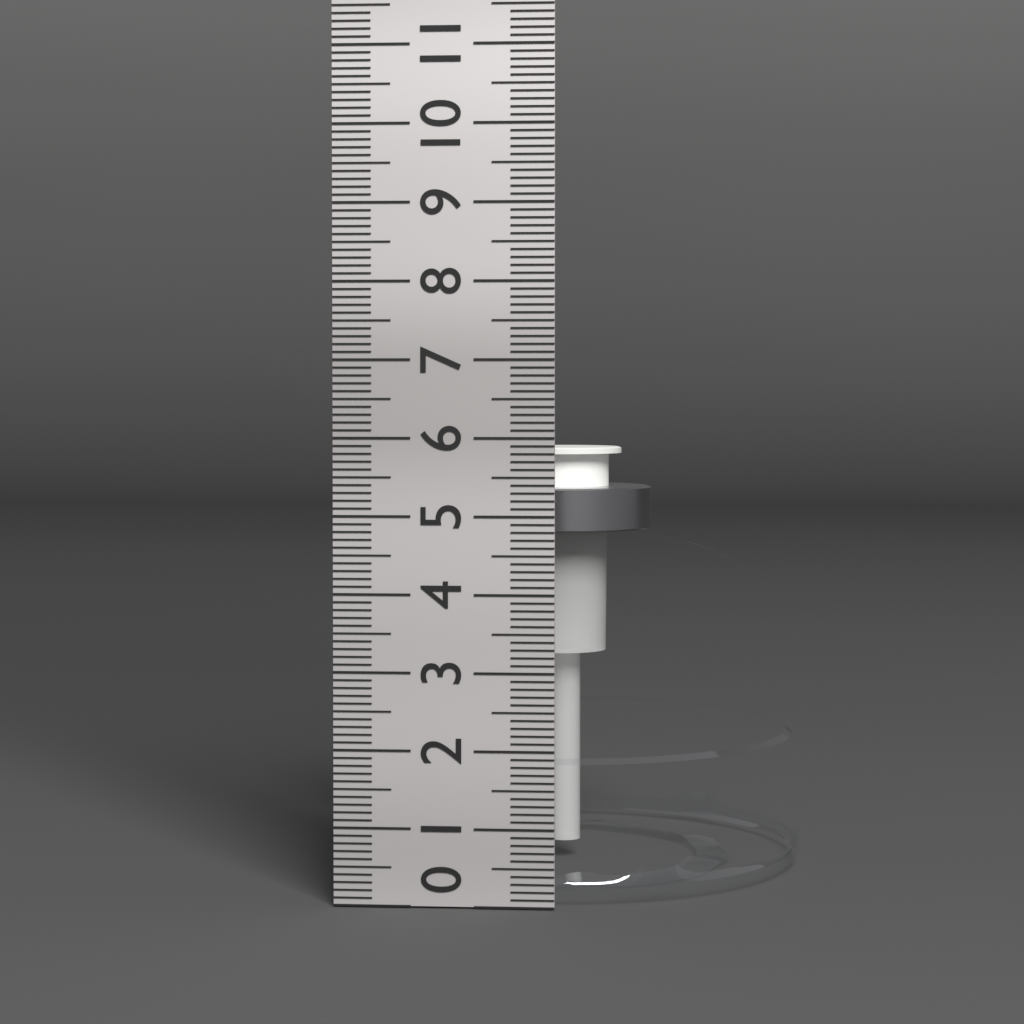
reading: 5.8 cm
